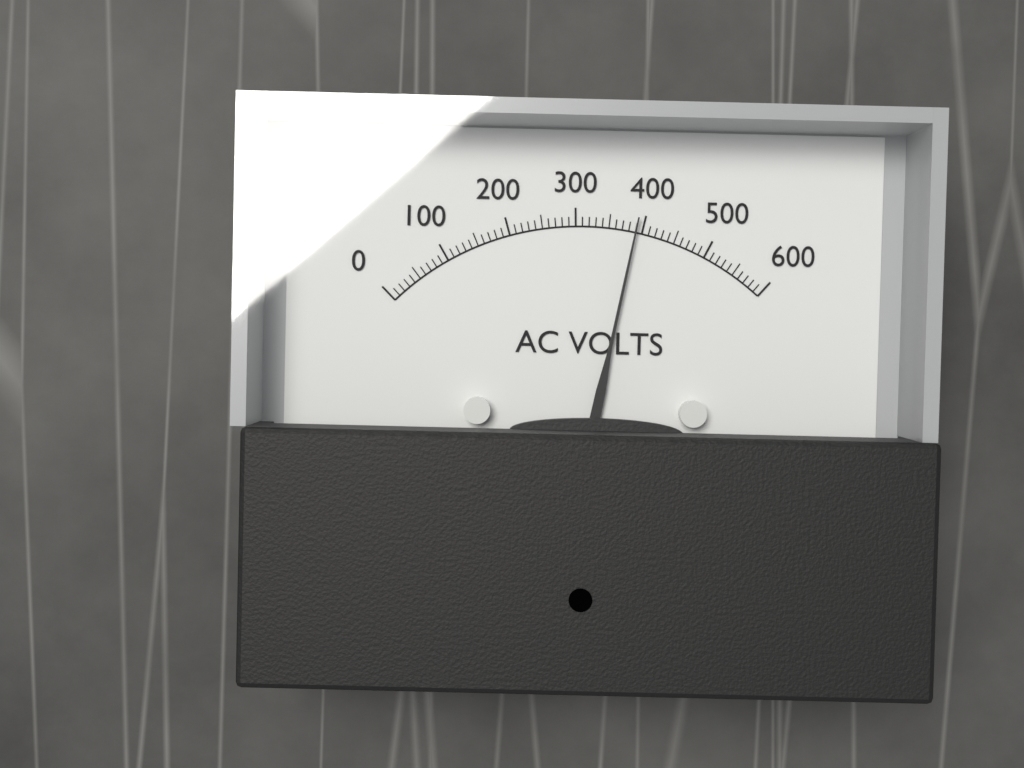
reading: 390 V
